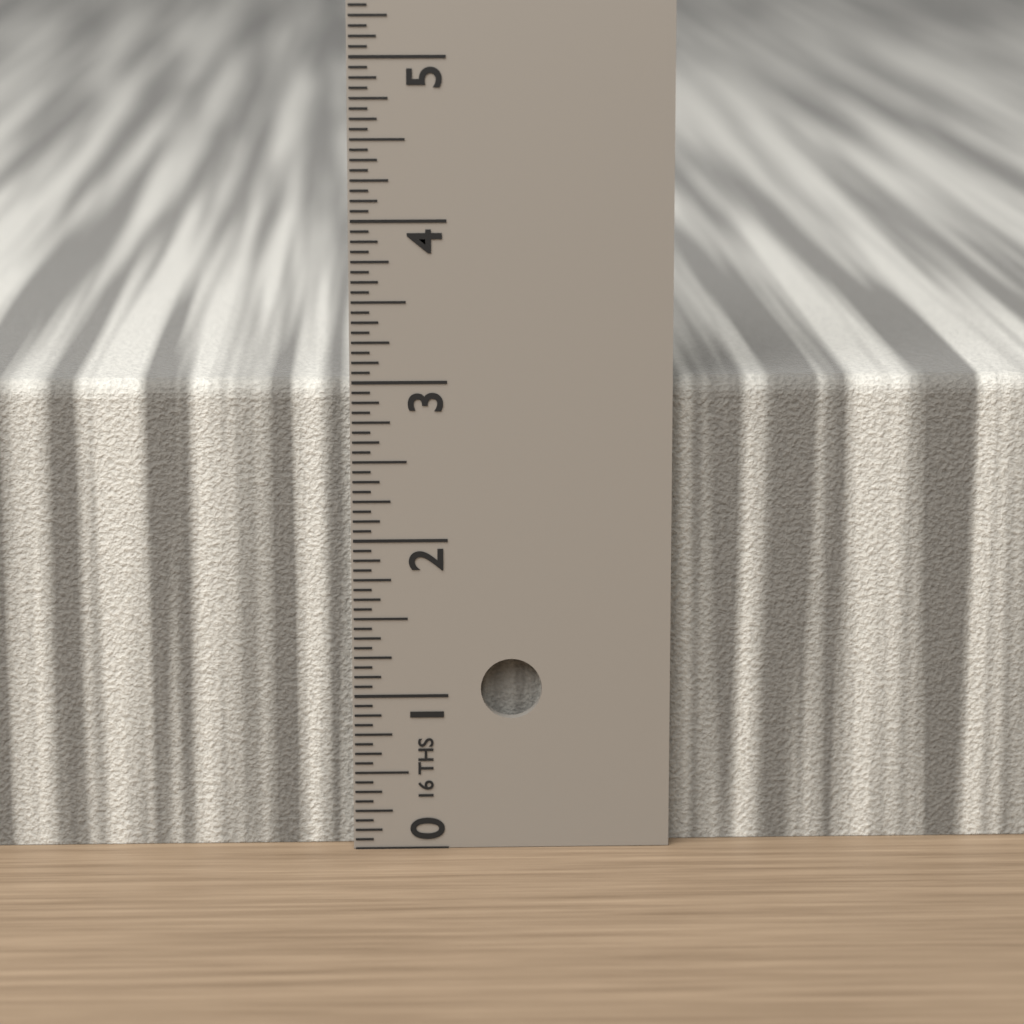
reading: 3.0000 in
